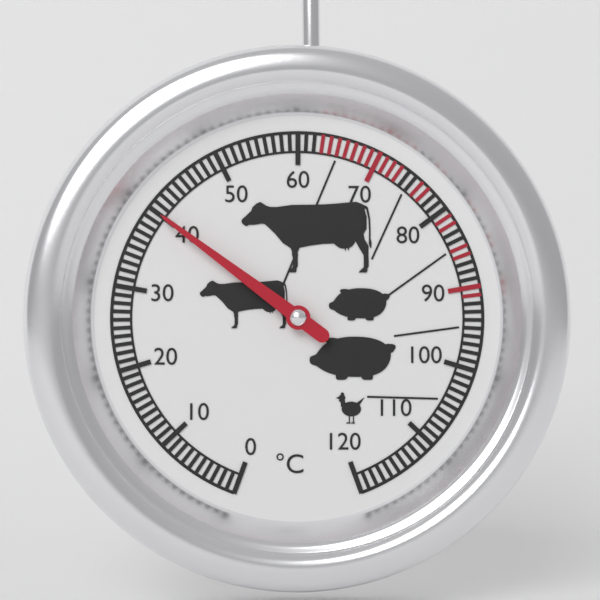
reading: 40 °C
